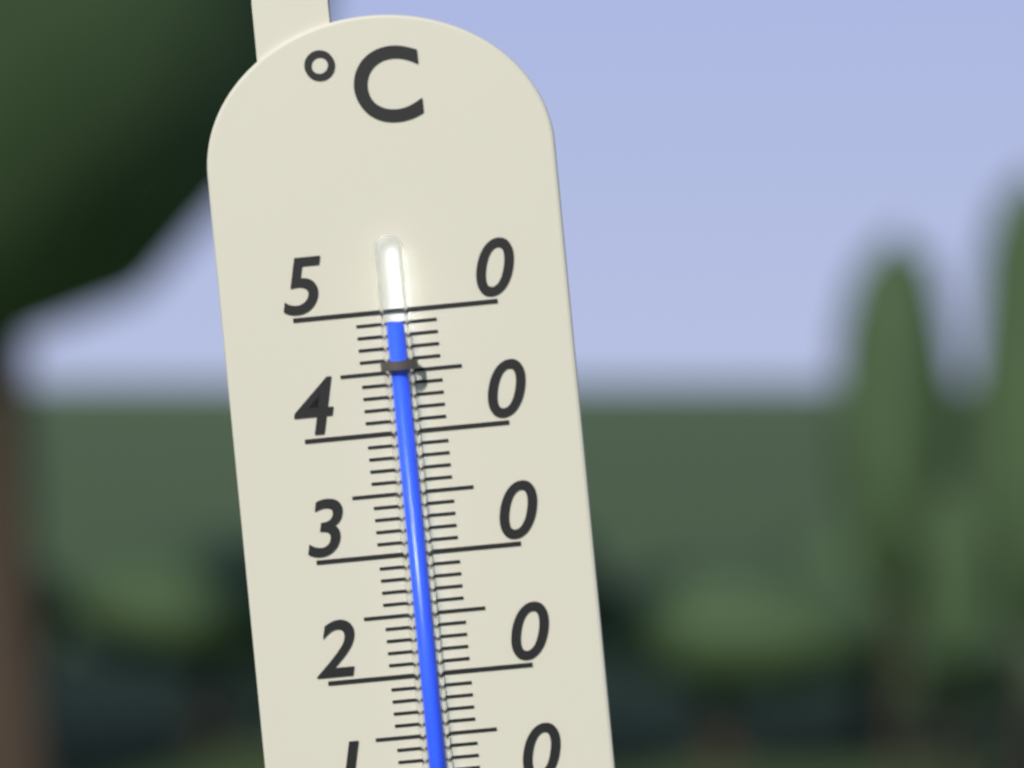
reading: 49 °C
